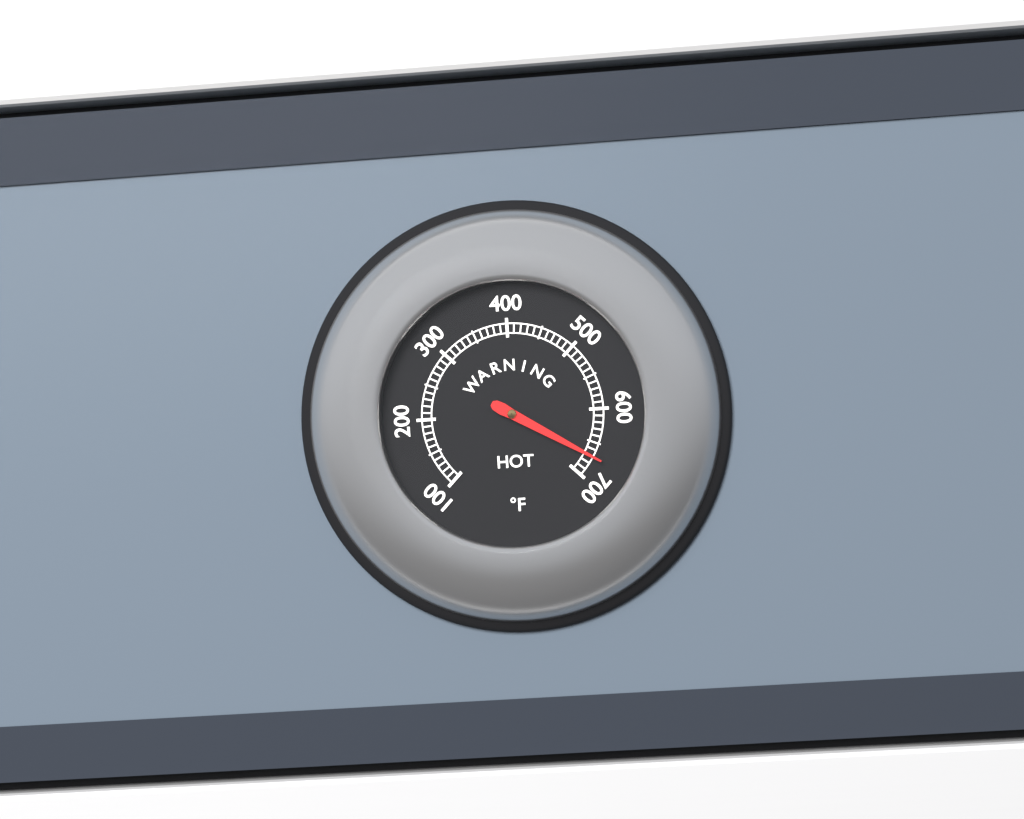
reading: 670 °F
